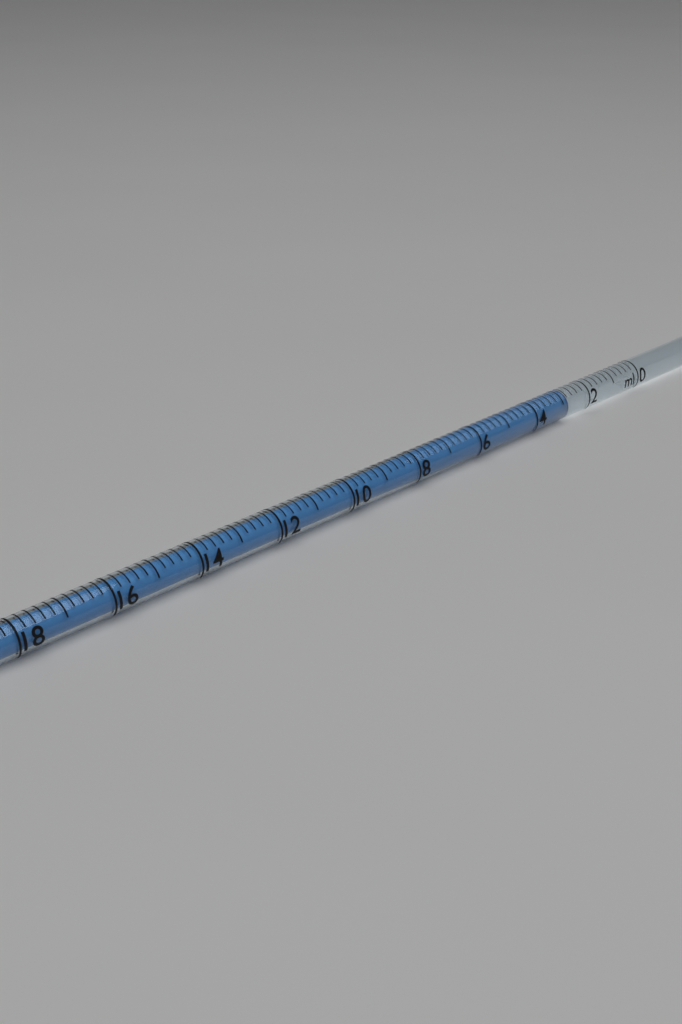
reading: 2.8 ml
